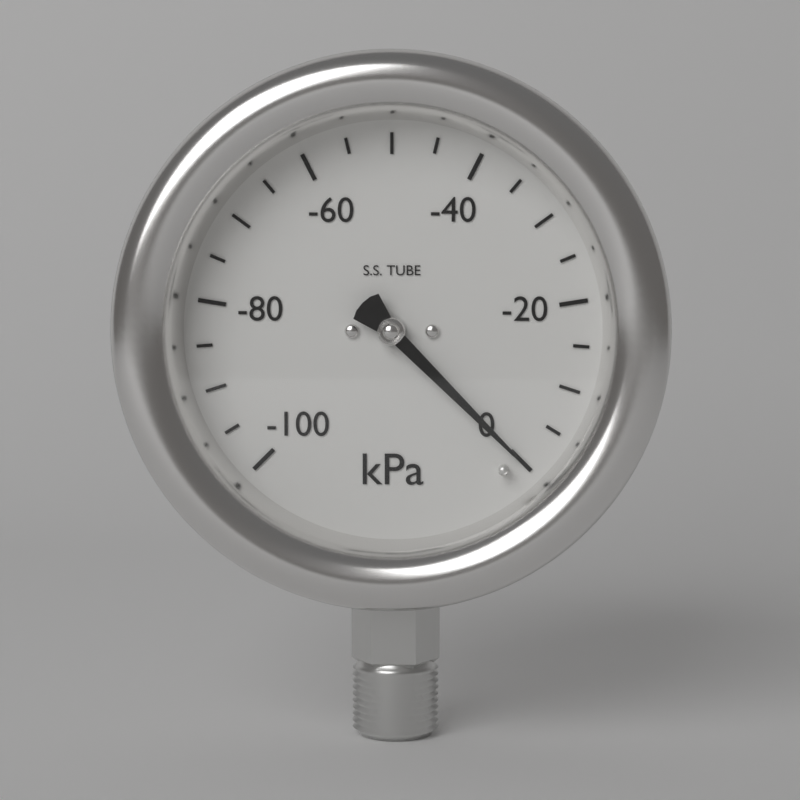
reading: 0 kPa
